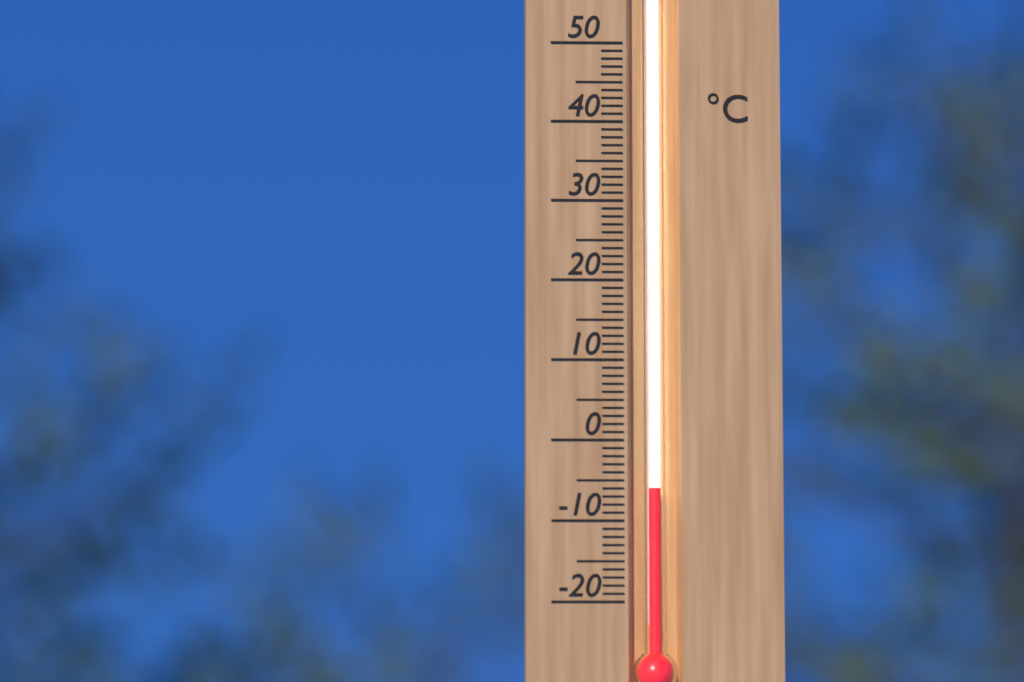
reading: -6 °C
